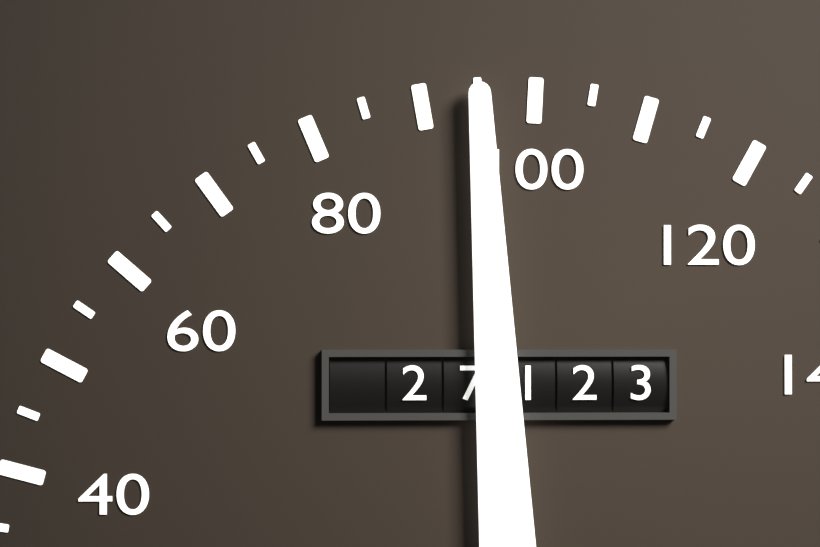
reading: 95 (no unit)
